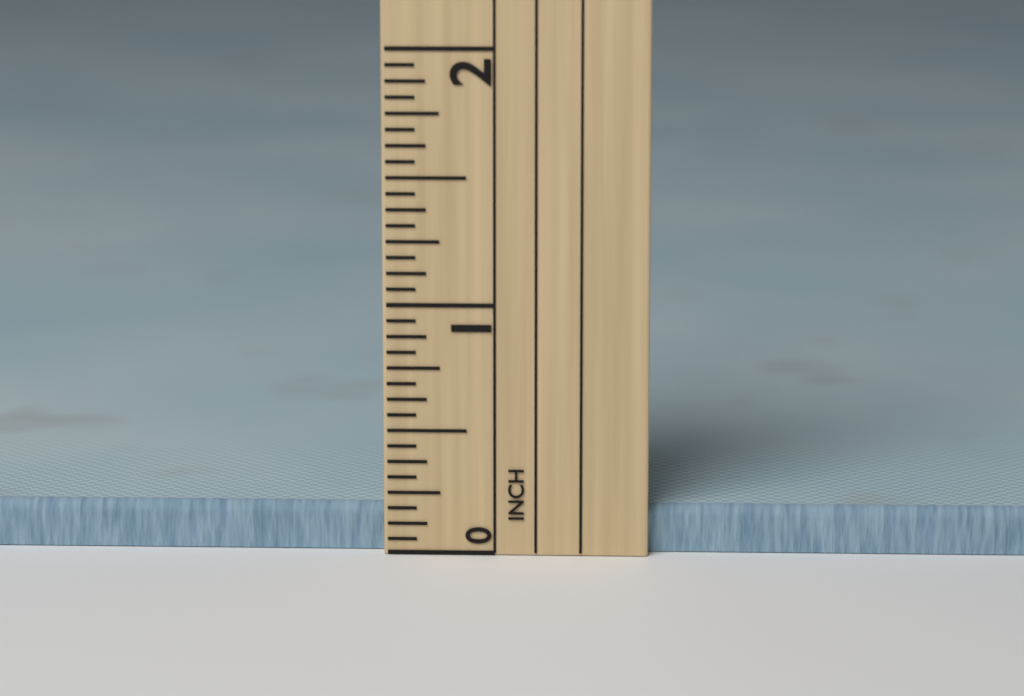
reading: 0.1875 in
